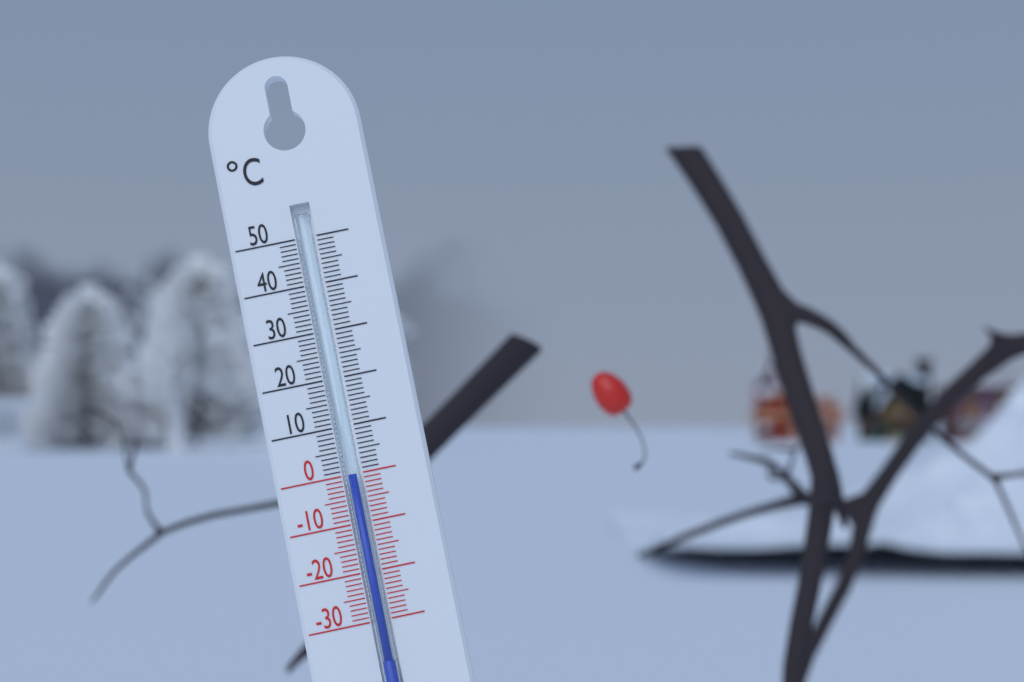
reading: 0 °C
